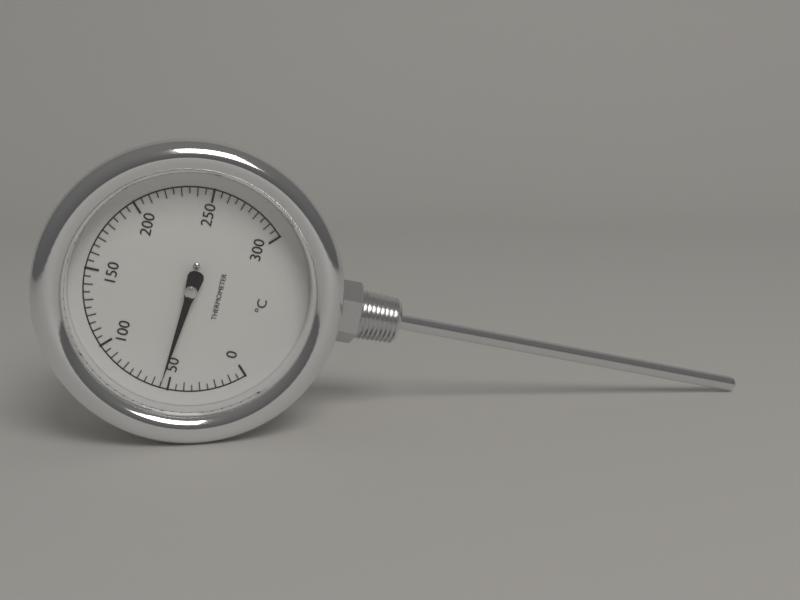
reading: 55 °C
